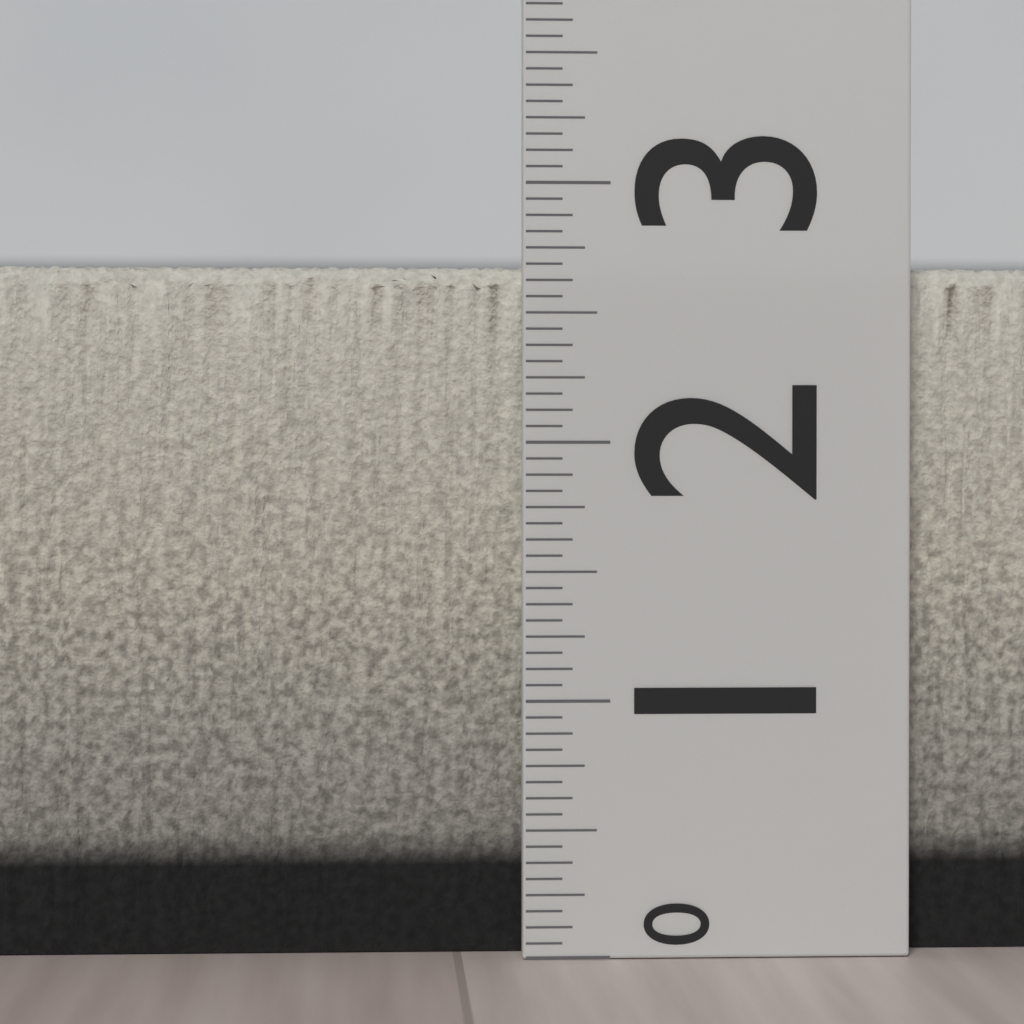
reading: 2.6875 (no unit)
